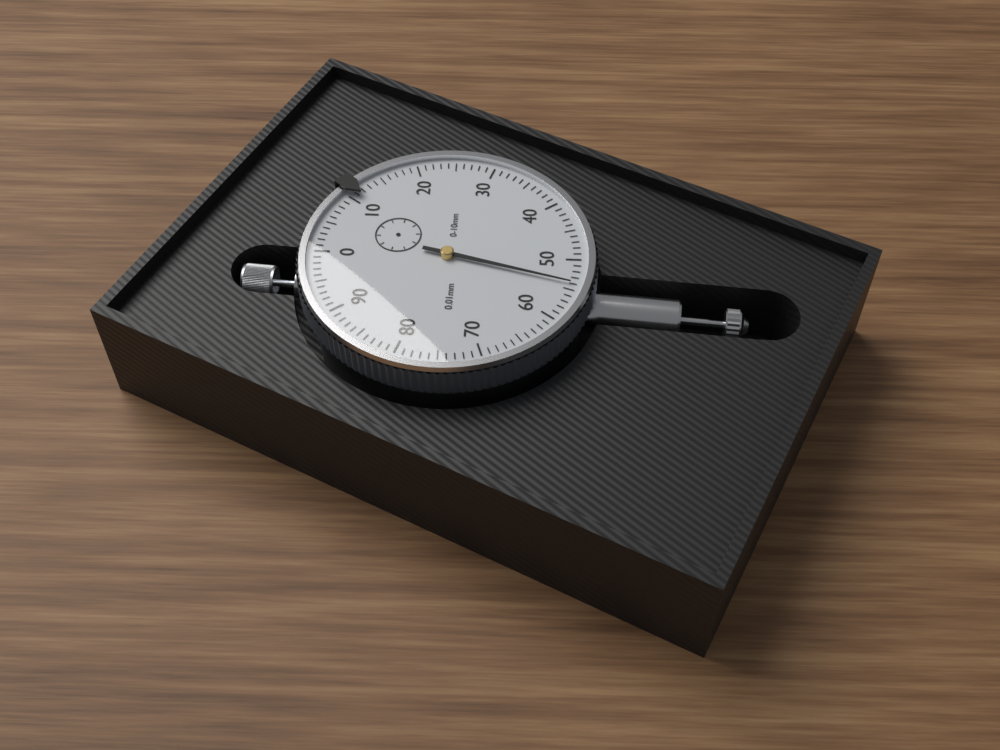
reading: 0.54 mm
